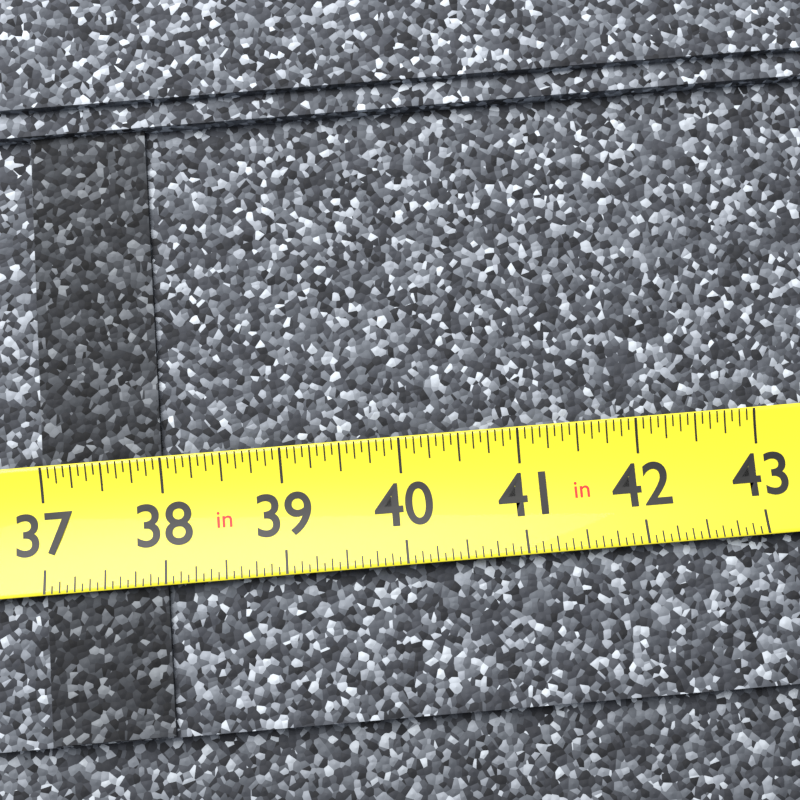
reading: 38.0000 in
